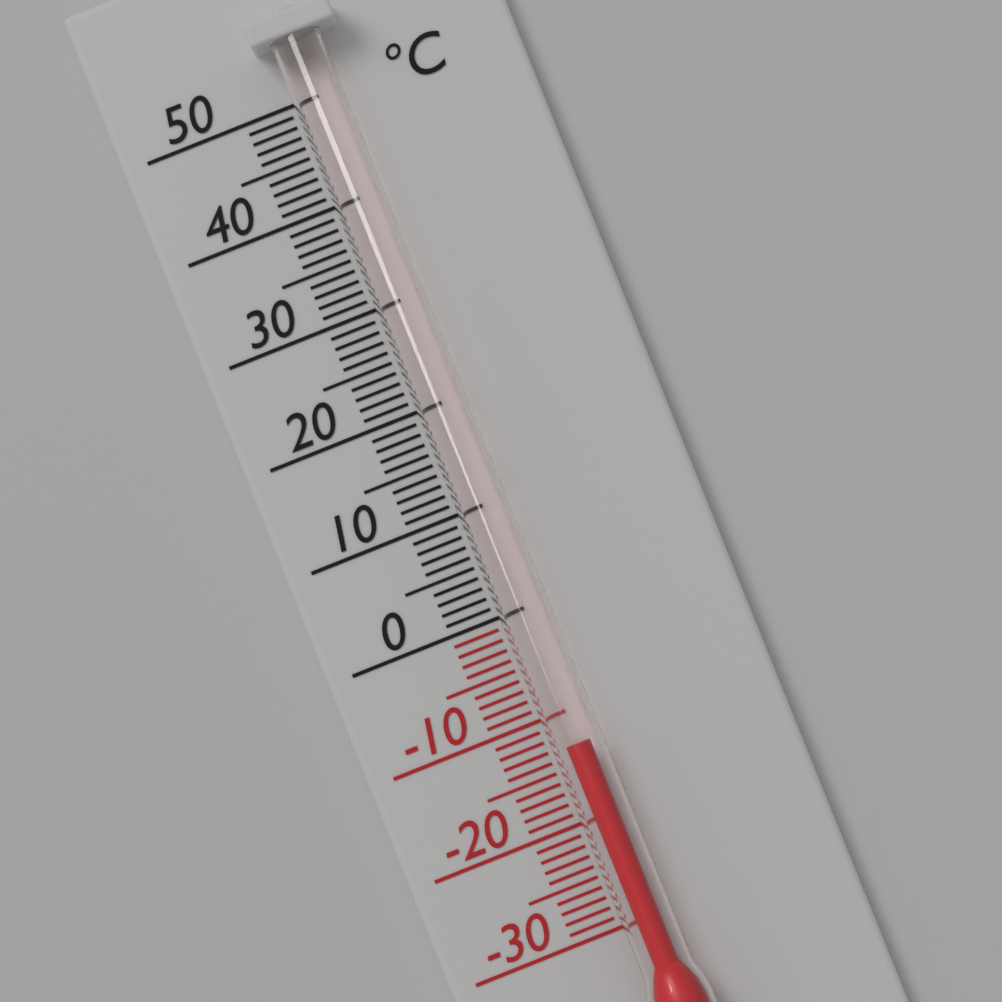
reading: -13 °C
